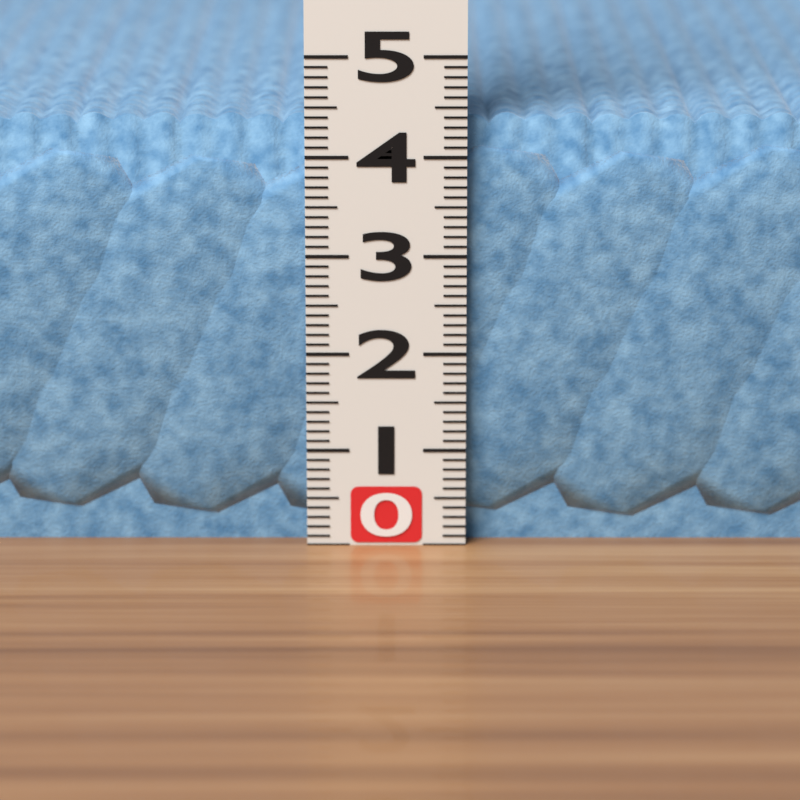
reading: 4.4 (no unit)
